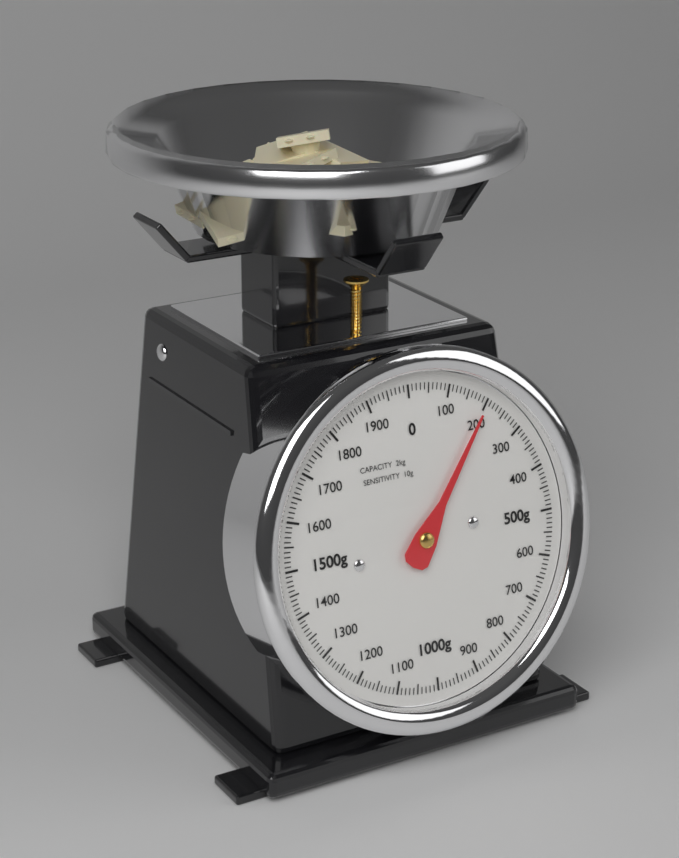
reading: 200 g
